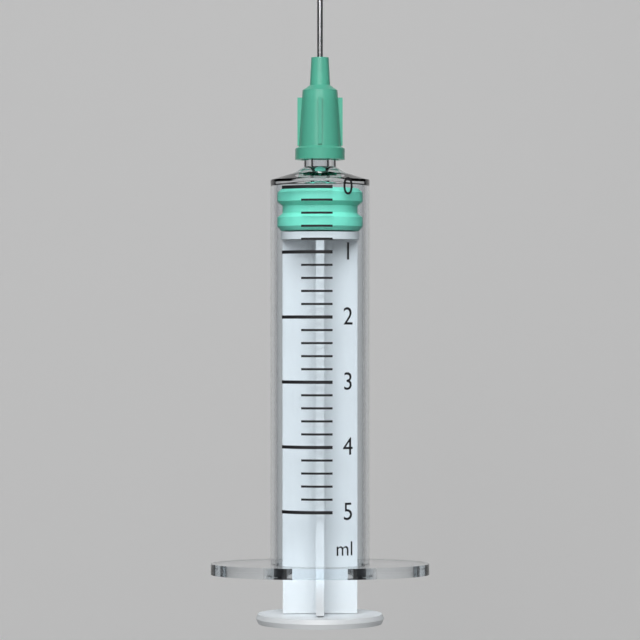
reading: 0.0 ml
